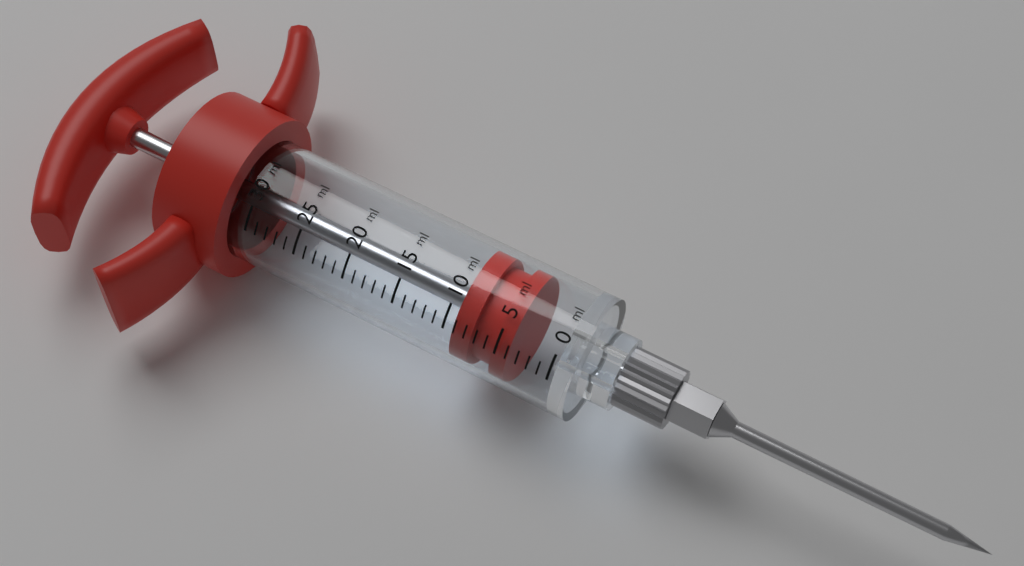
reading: 4 ml
